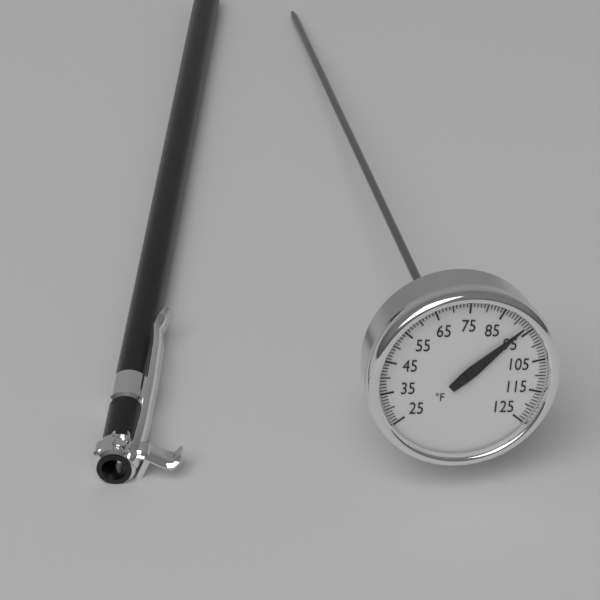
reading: 93 °F
